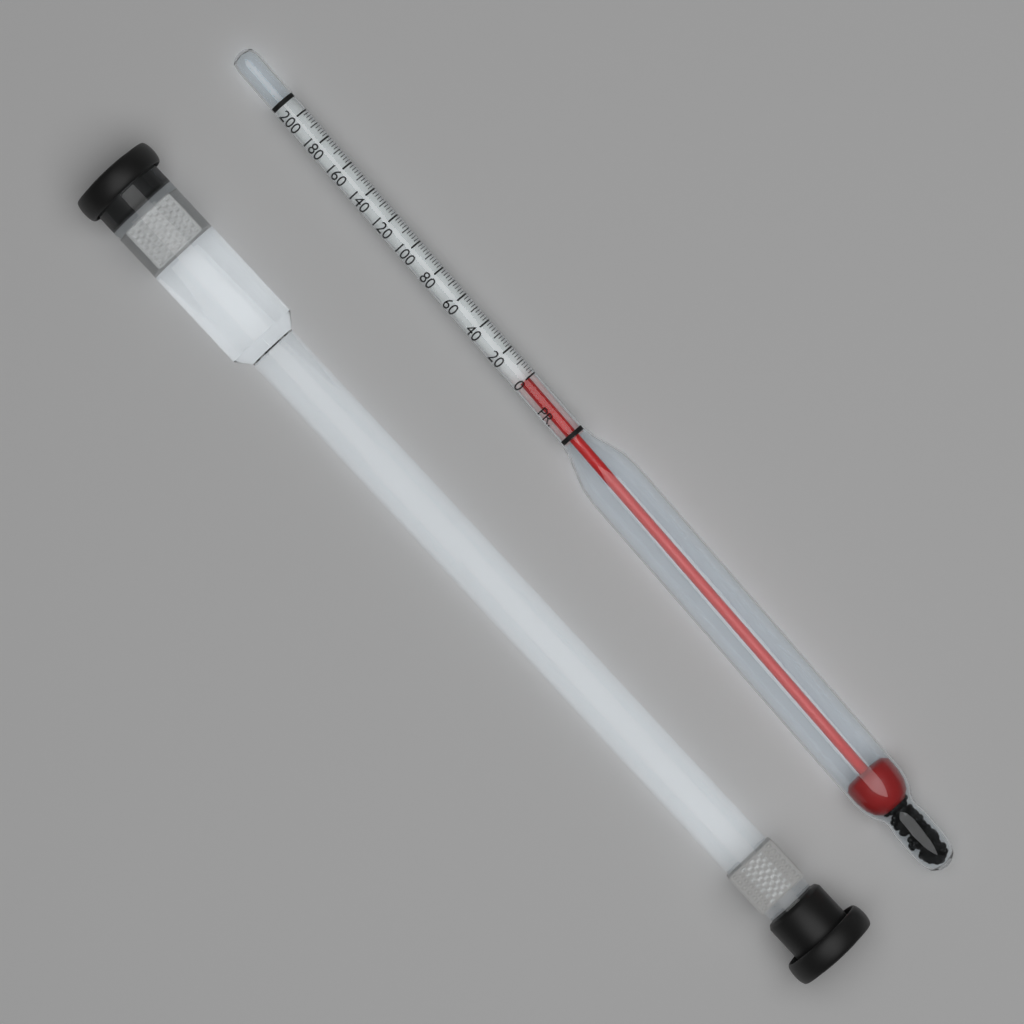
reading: 0 PR.
